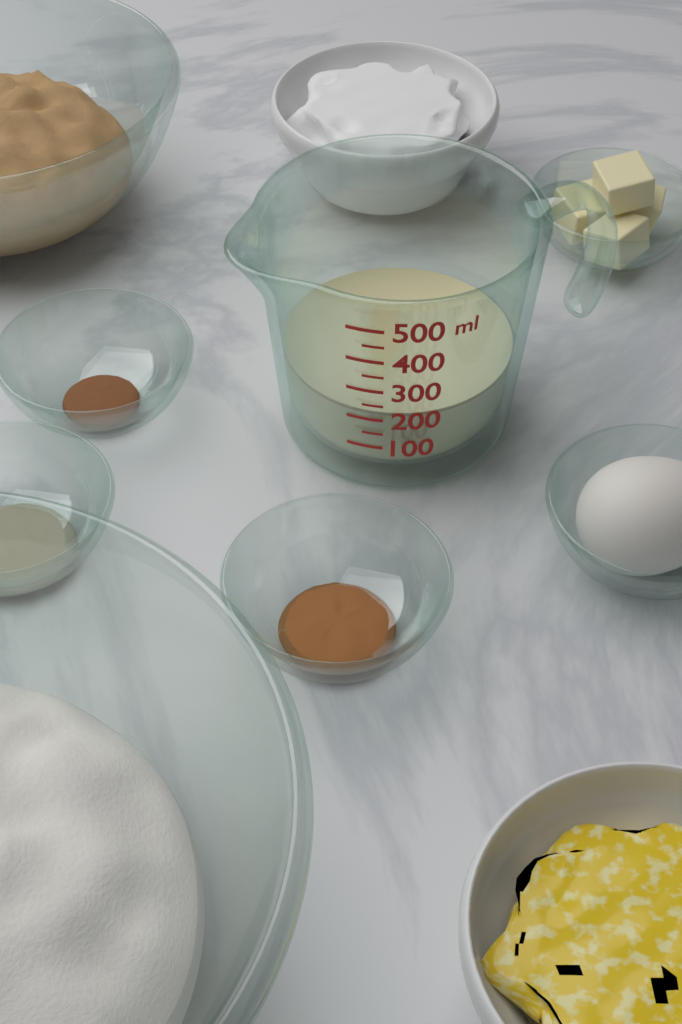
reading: 200 ml
